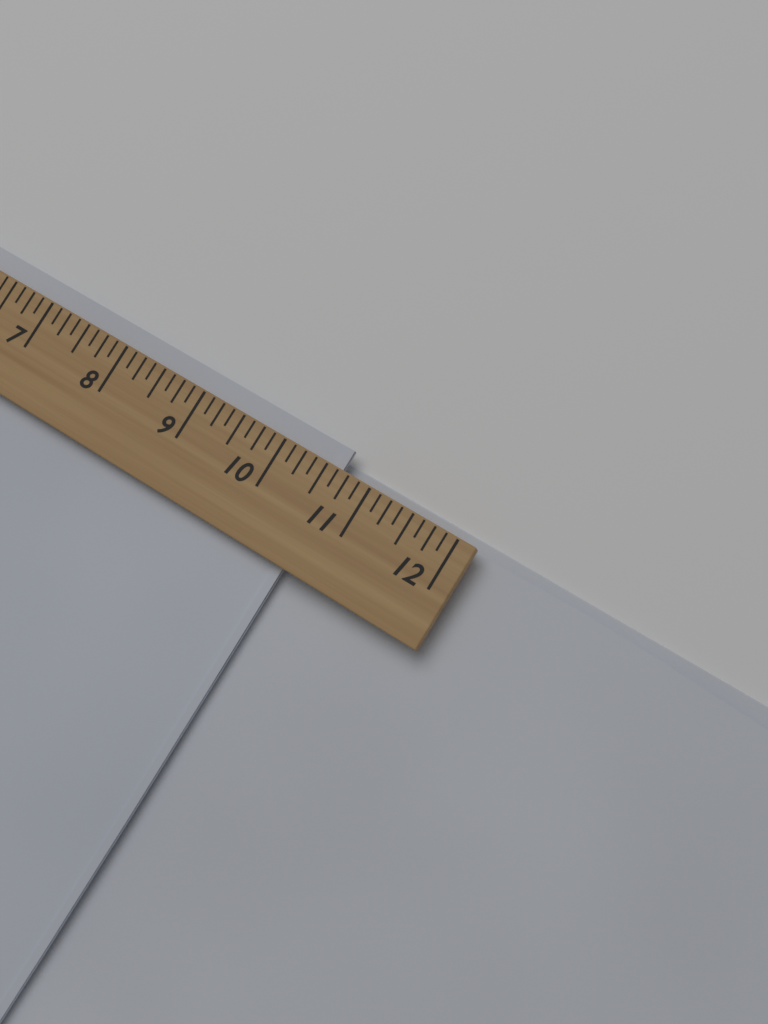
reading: 10.625 (no unit)
